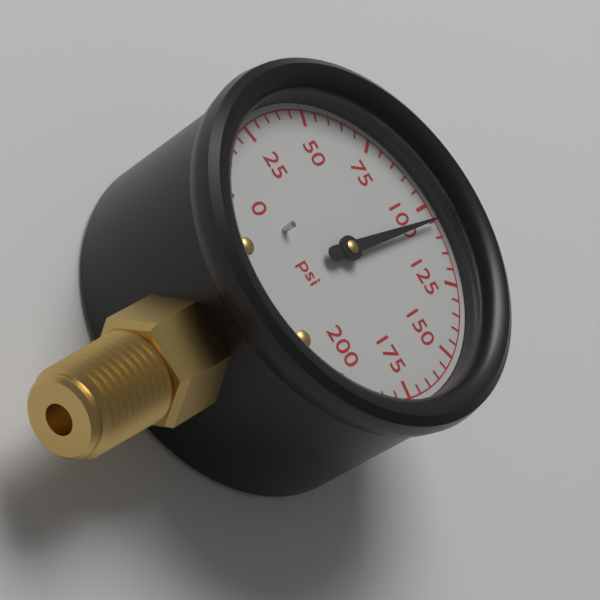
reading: 105 psi
